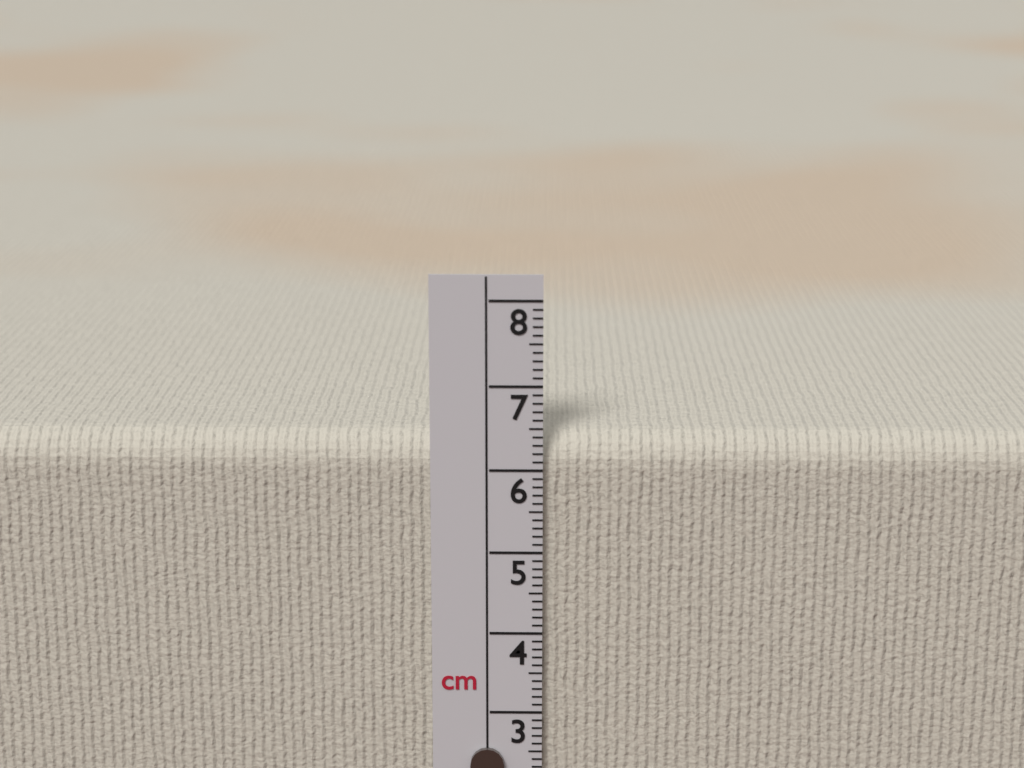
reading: 6.4 cm
